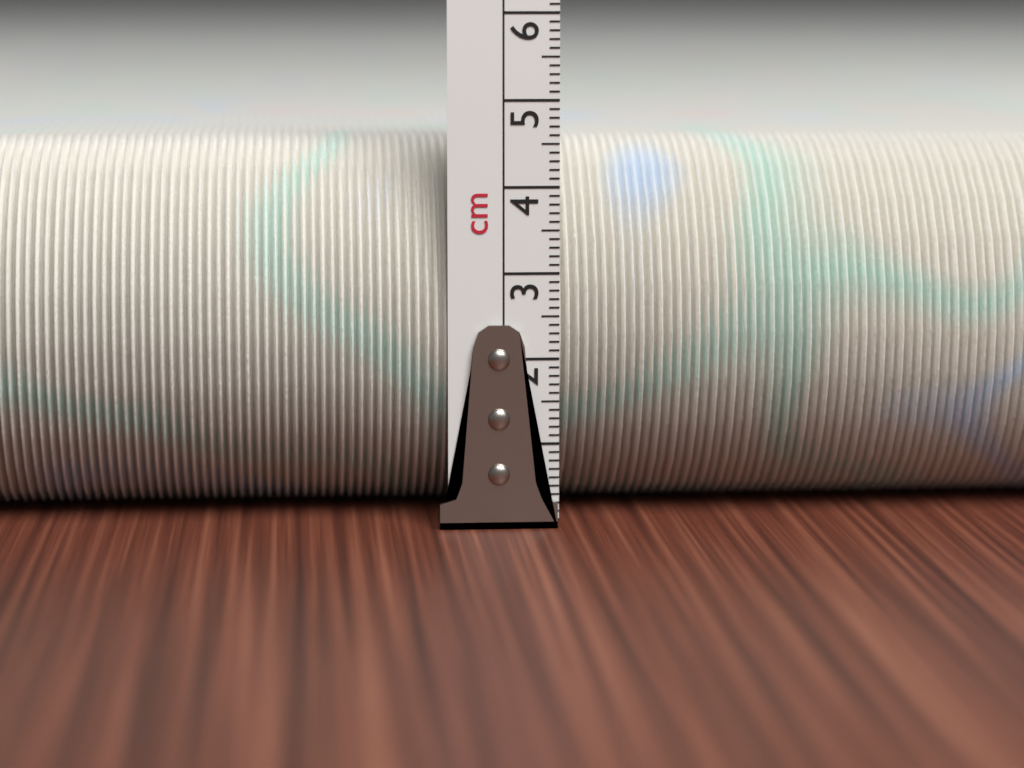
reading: 4.5 cm
